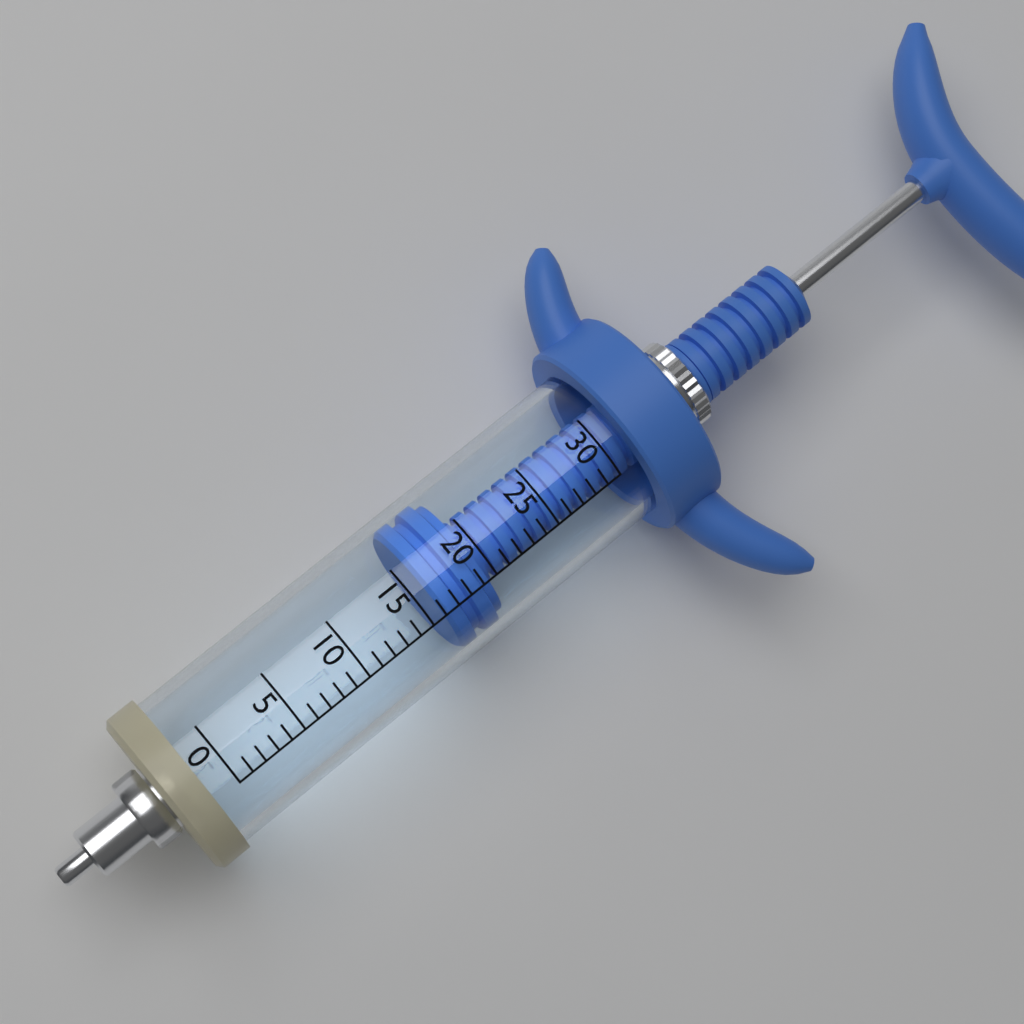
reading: 16 (no unit)
